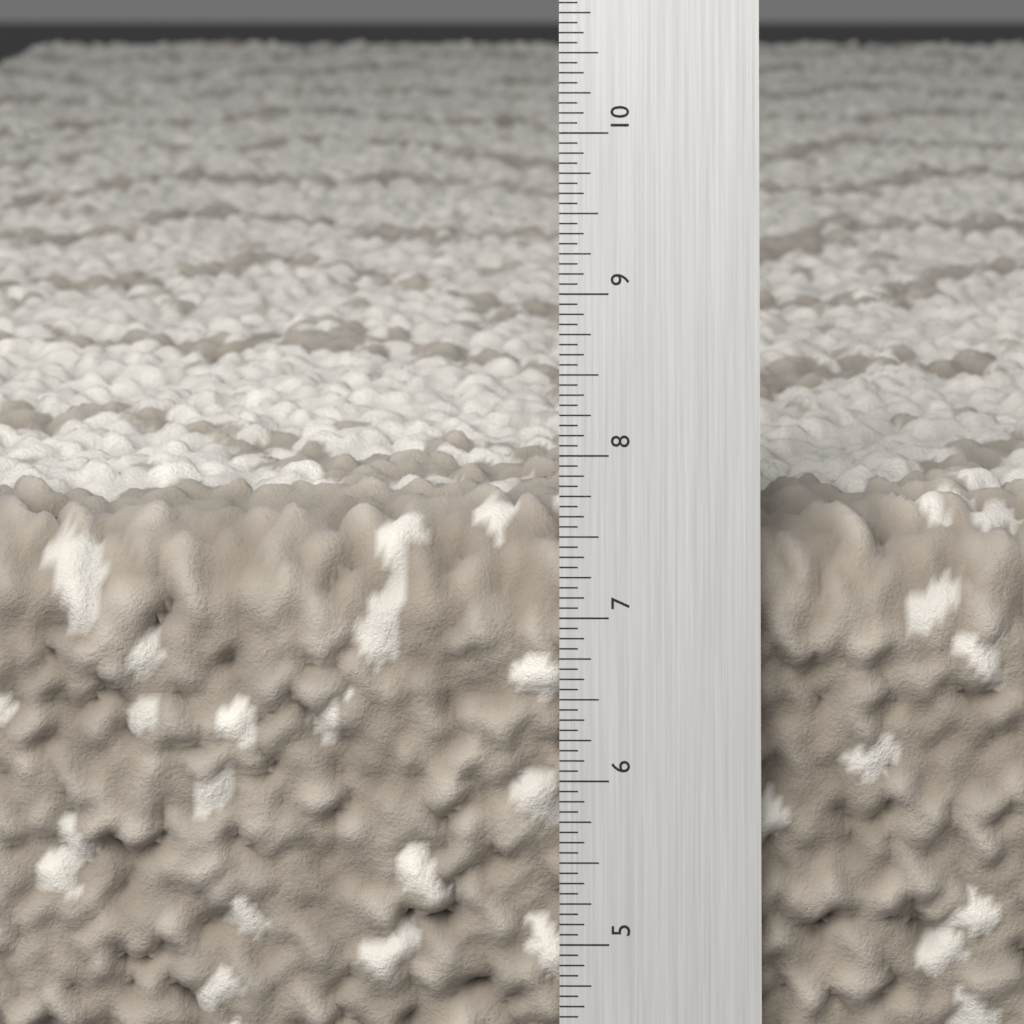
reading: 7.6250 in
